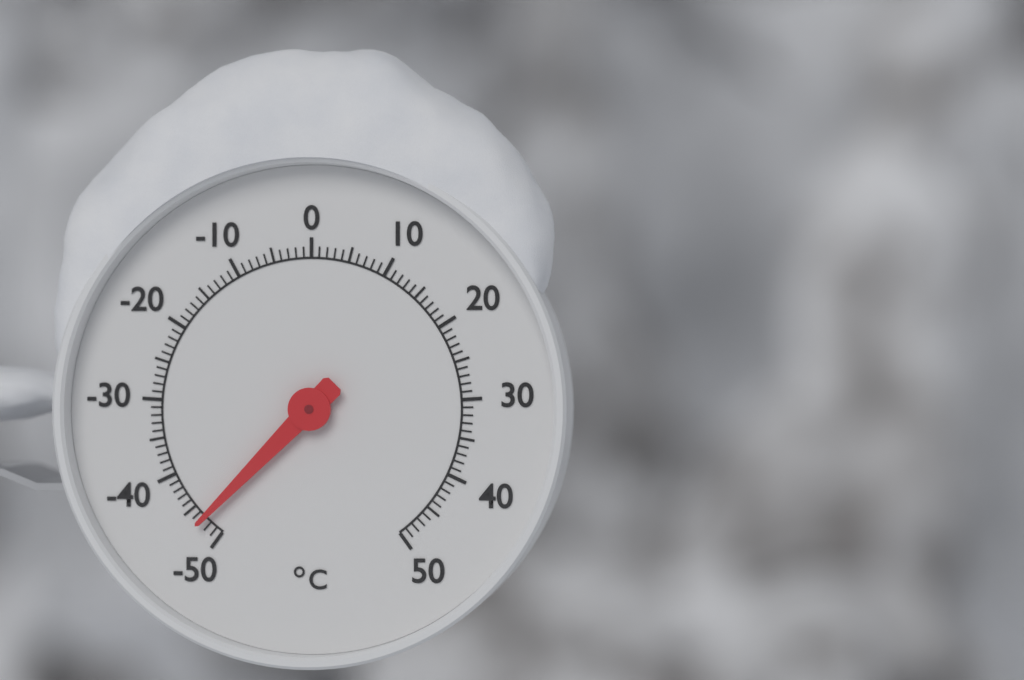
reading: -47 °C
